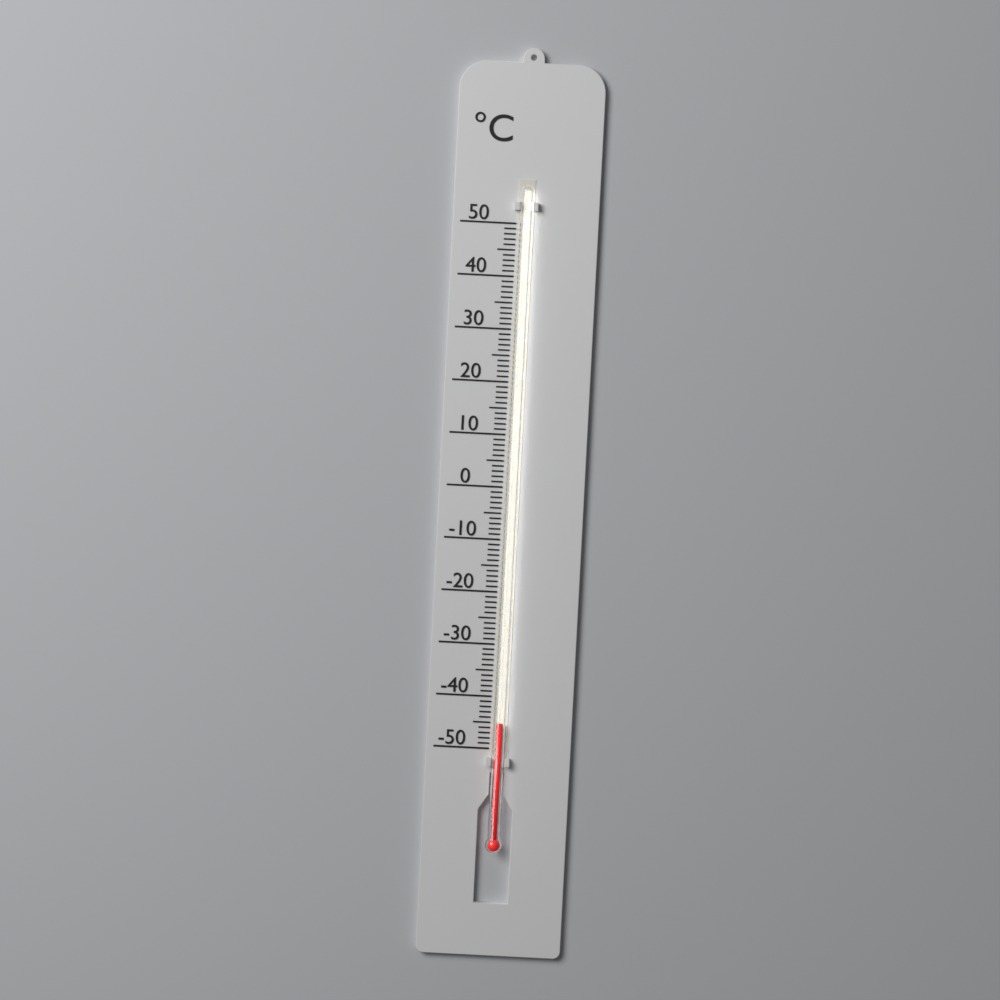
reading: -45 °C
